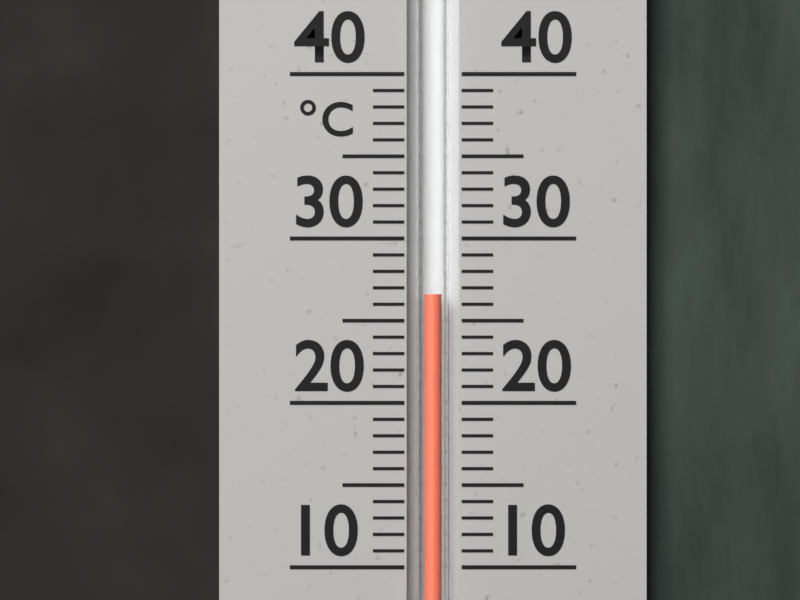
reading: 26.6 °C
